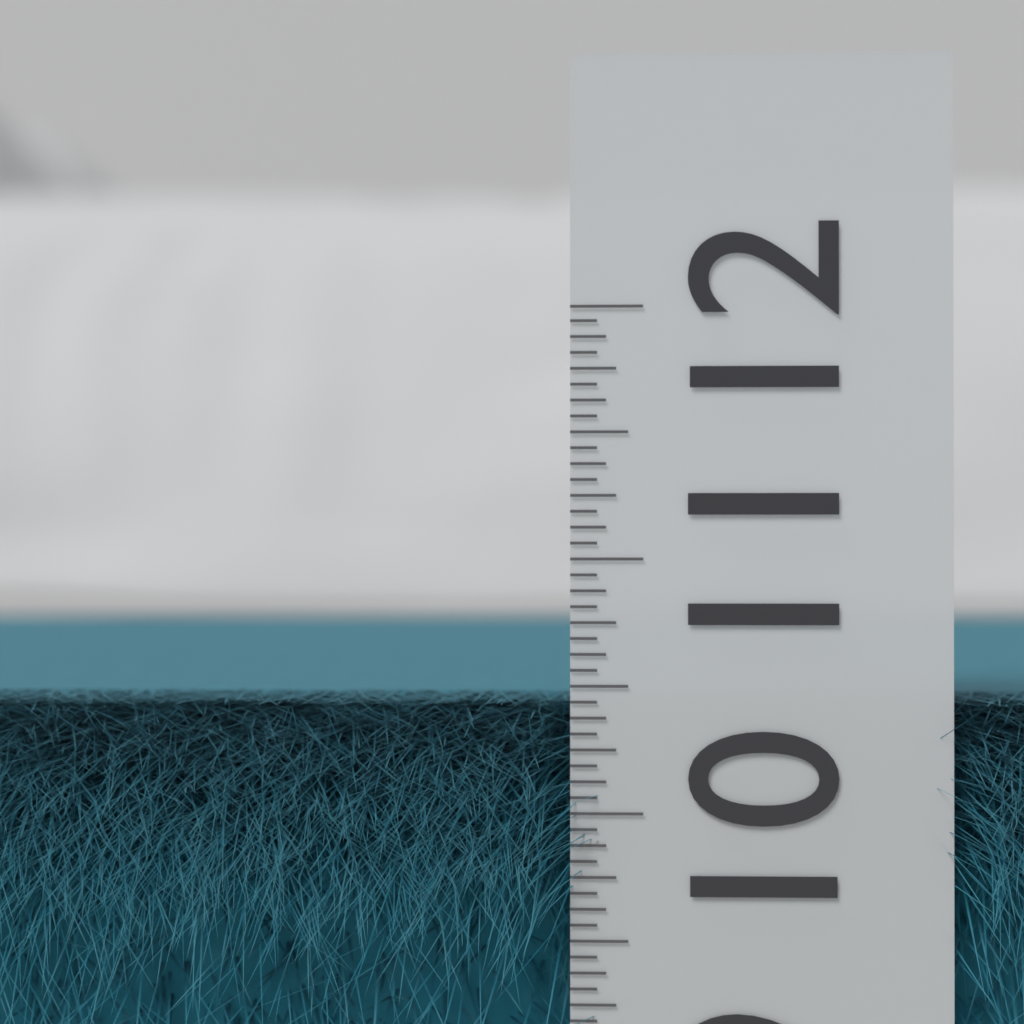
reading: 10.4375 (no unit)
